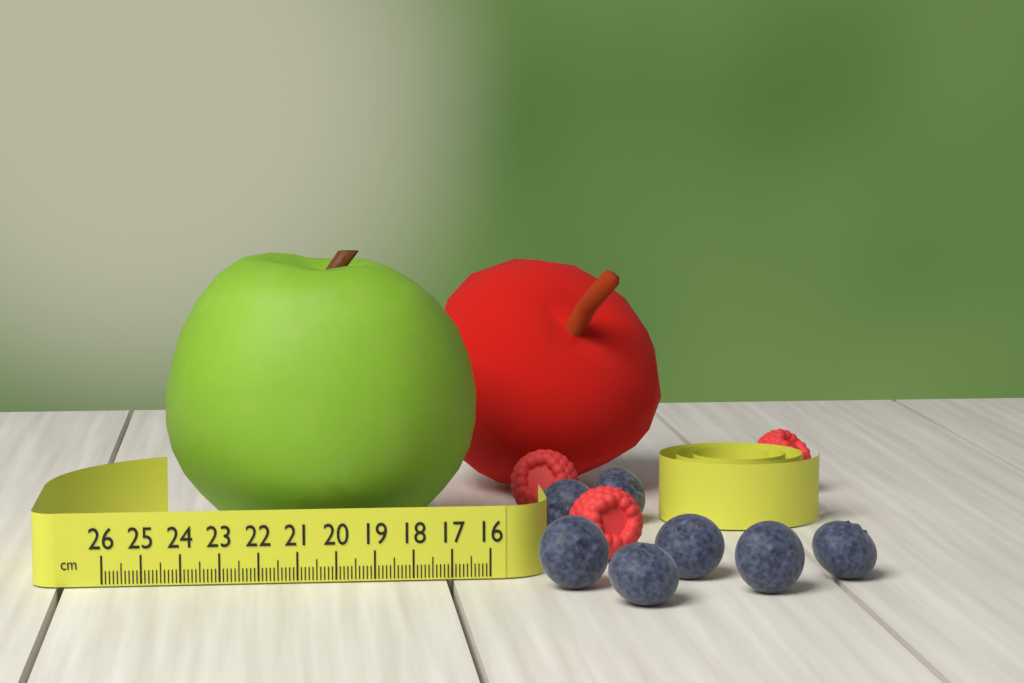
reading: 24.5 cm
